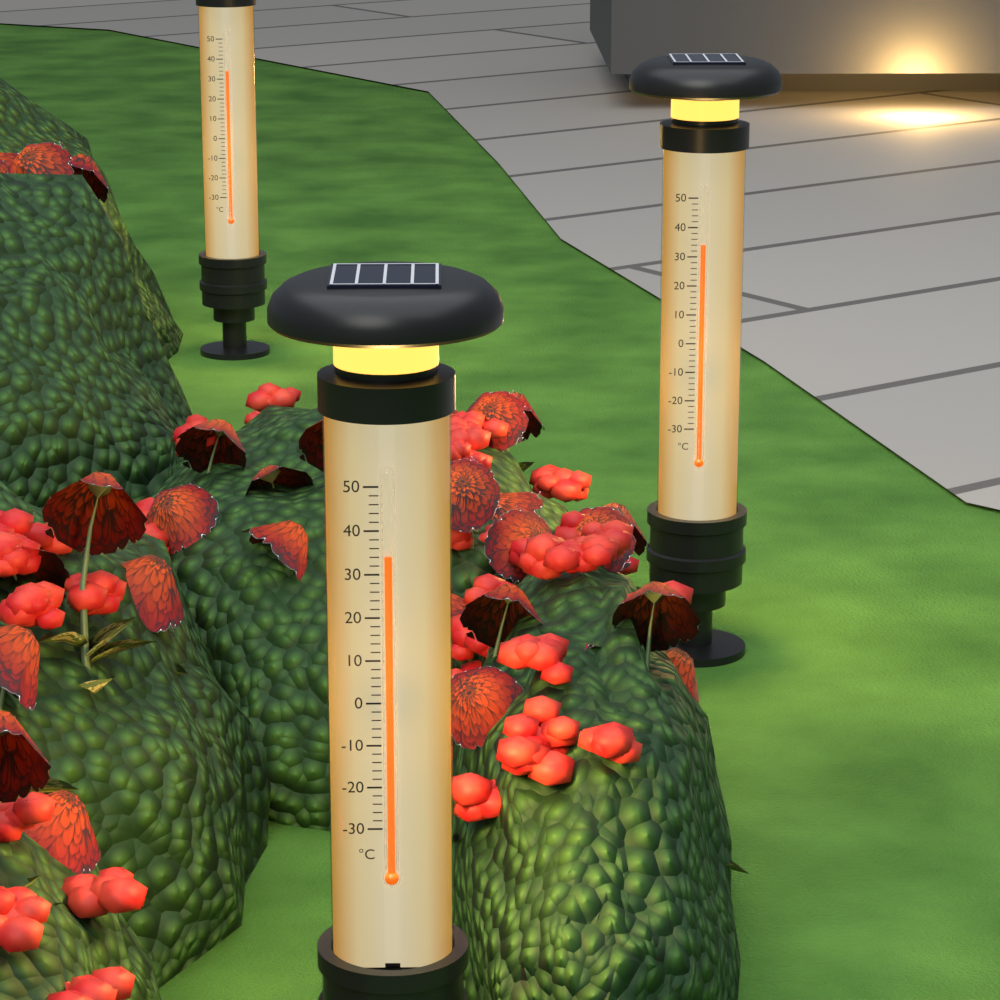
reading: 34 °C
